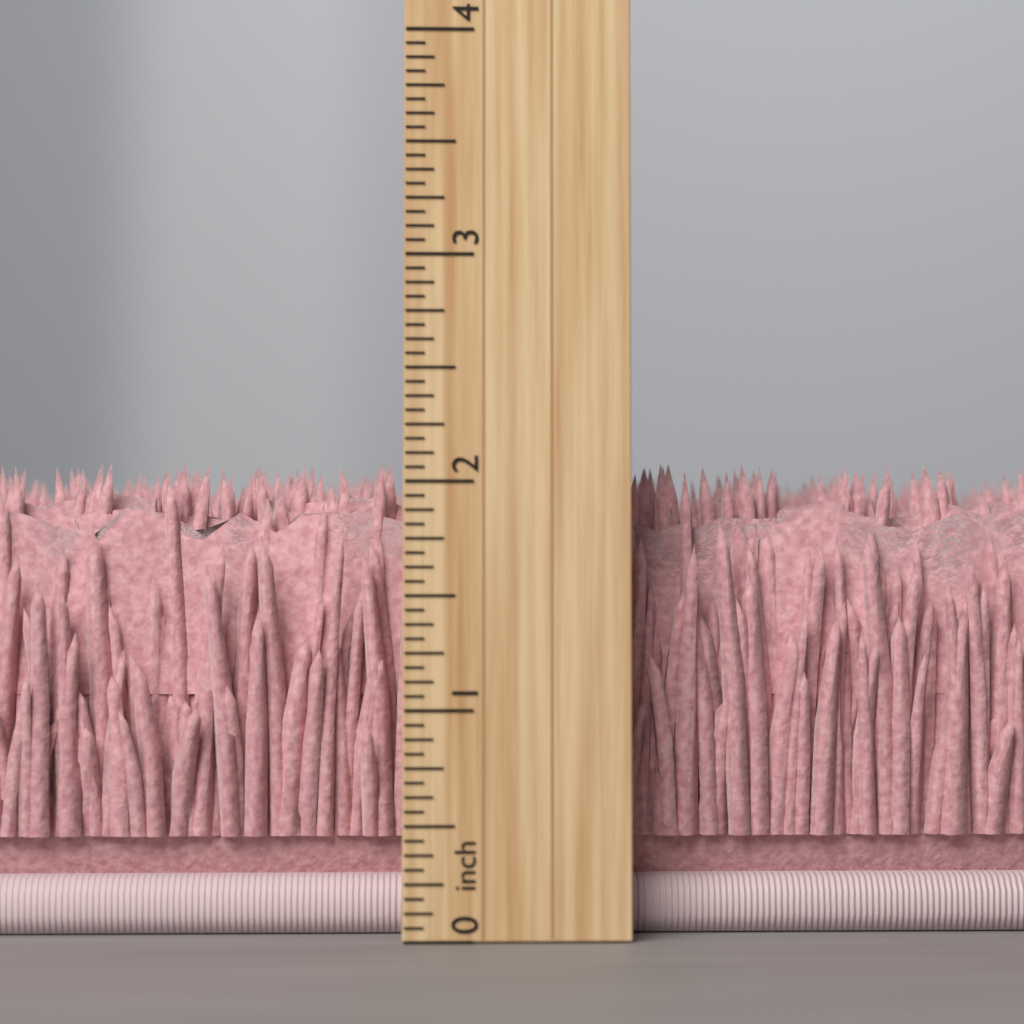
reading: 2.1250 inch
